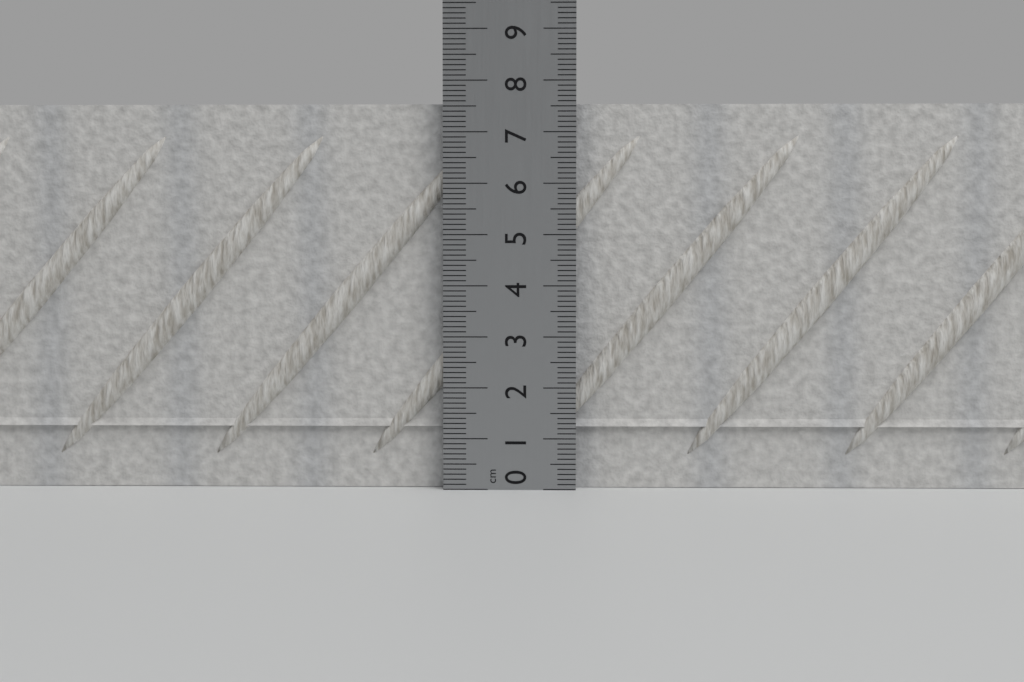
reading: 7.6 cm
